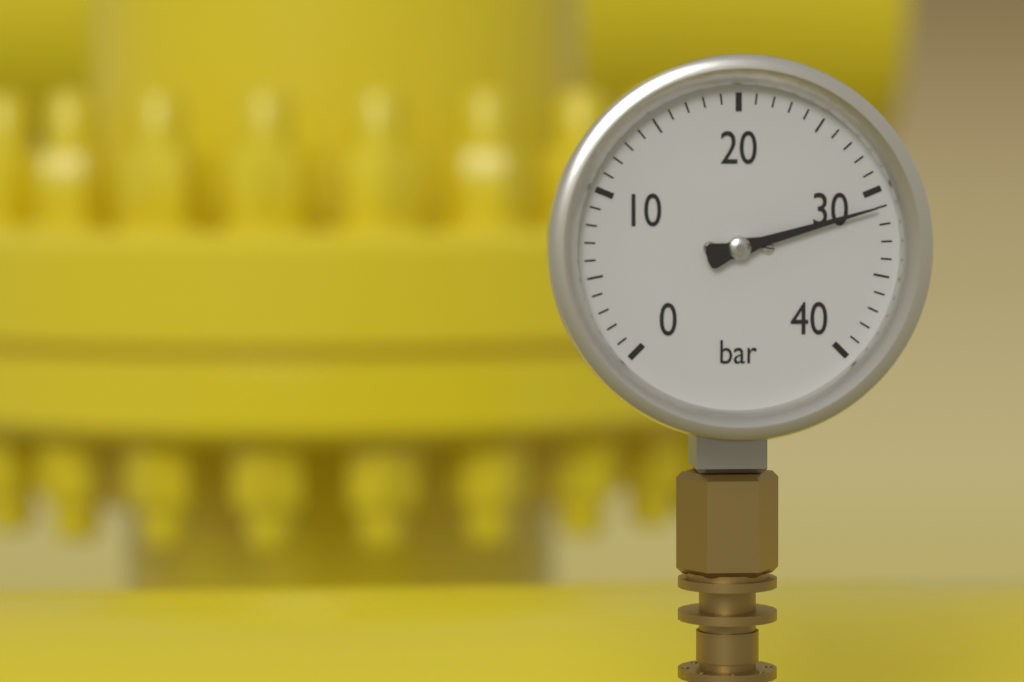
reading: 31 bar
